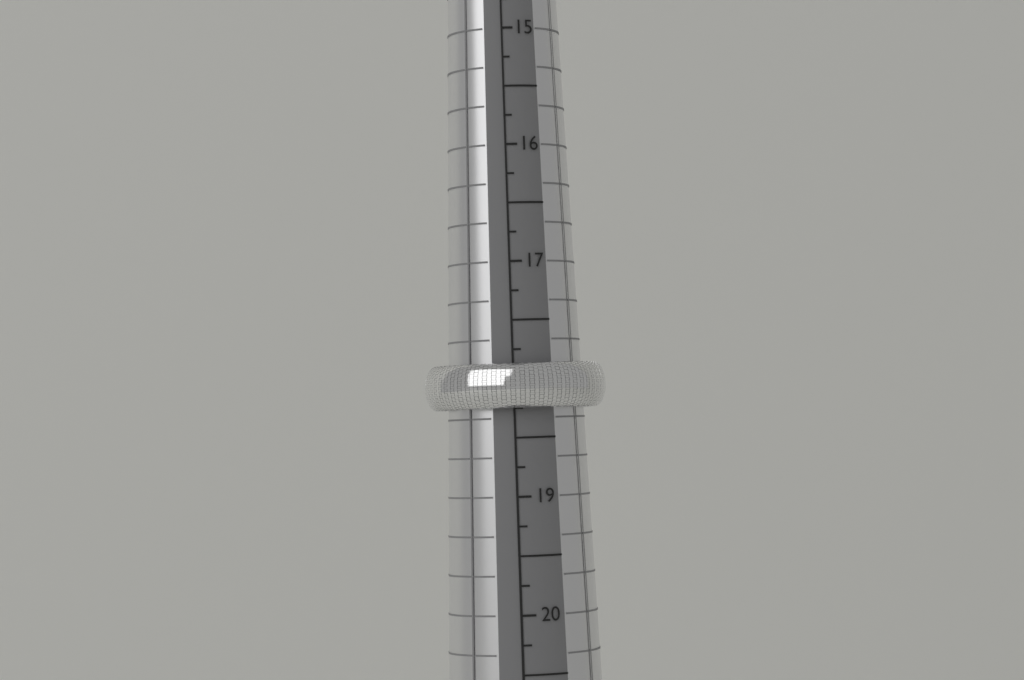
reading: 18.25 mm
